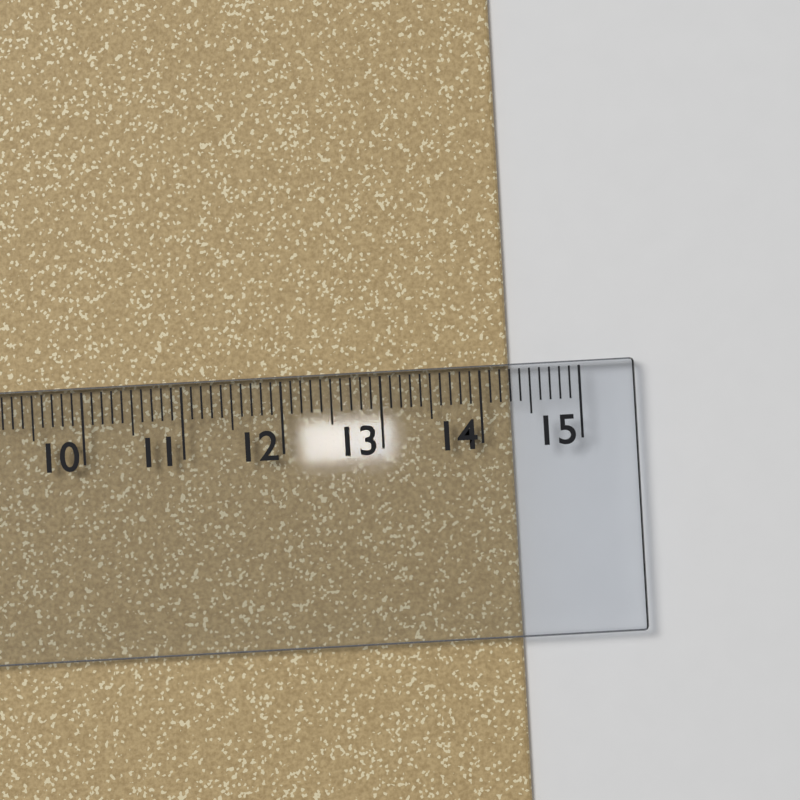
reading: 14.3 cm
